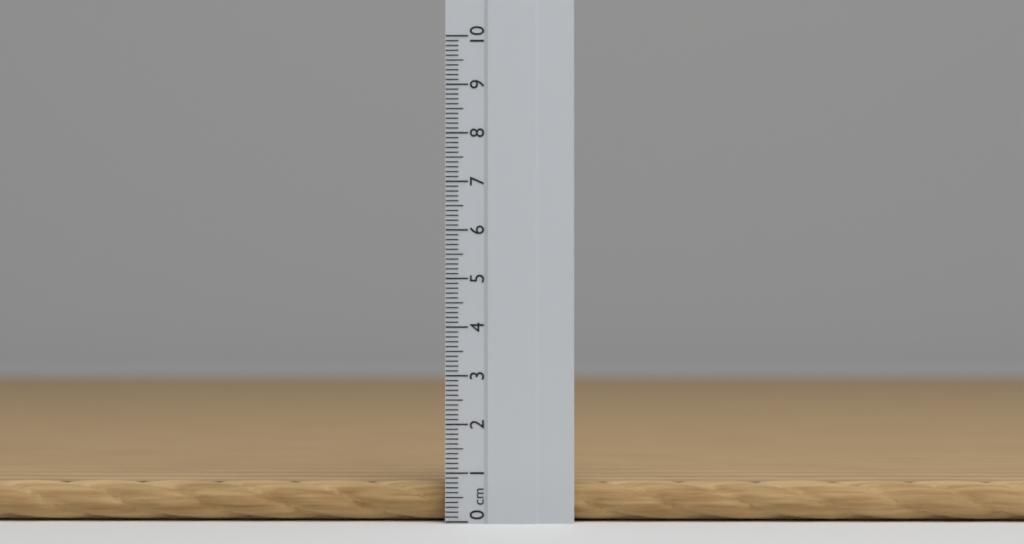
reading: 0.8 cm
